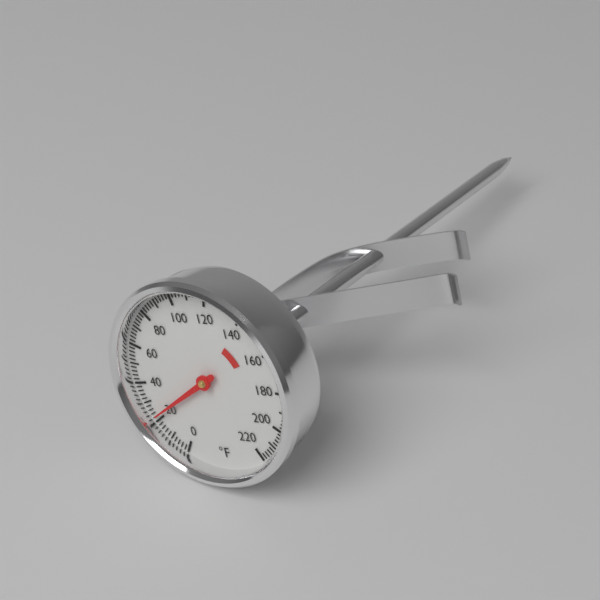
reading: 22 °F
